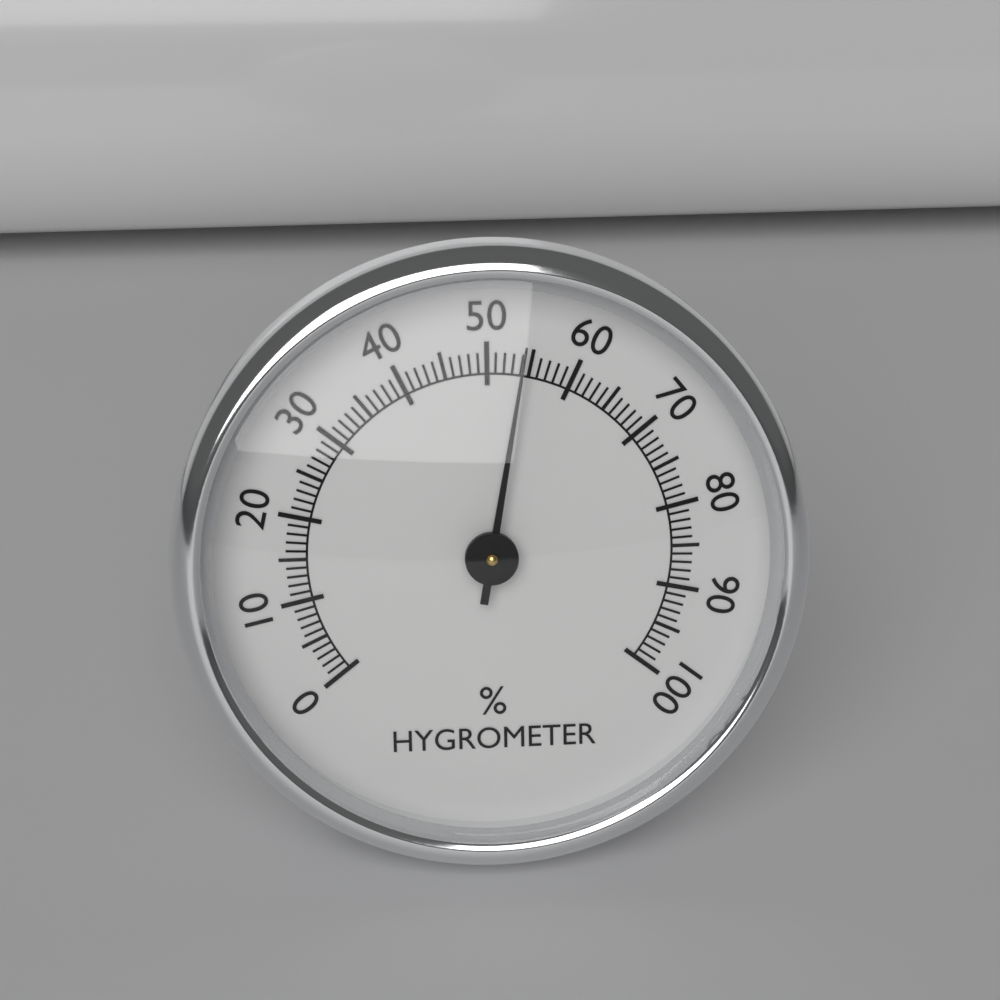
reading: 54 %
